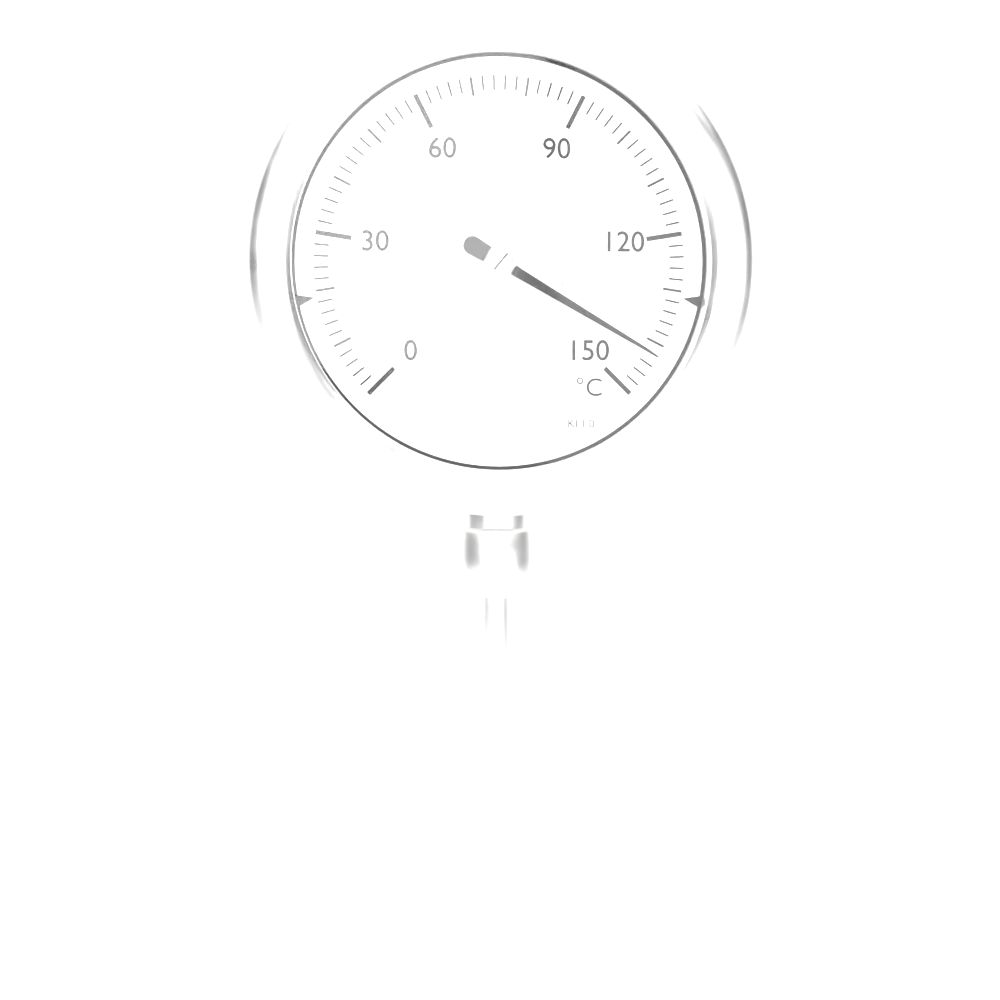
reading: 142 °C
